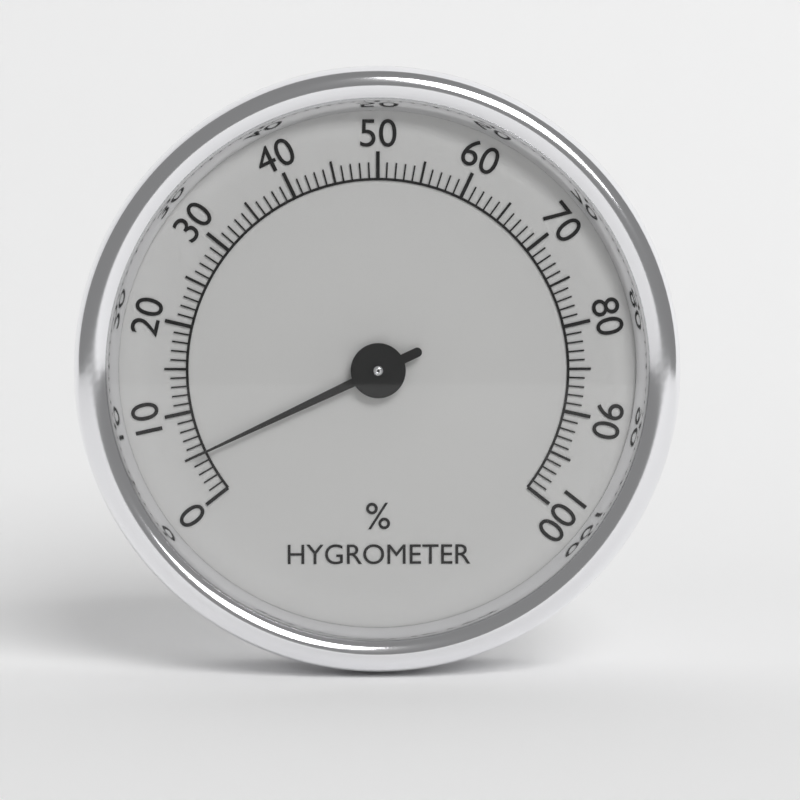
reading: 5 %
